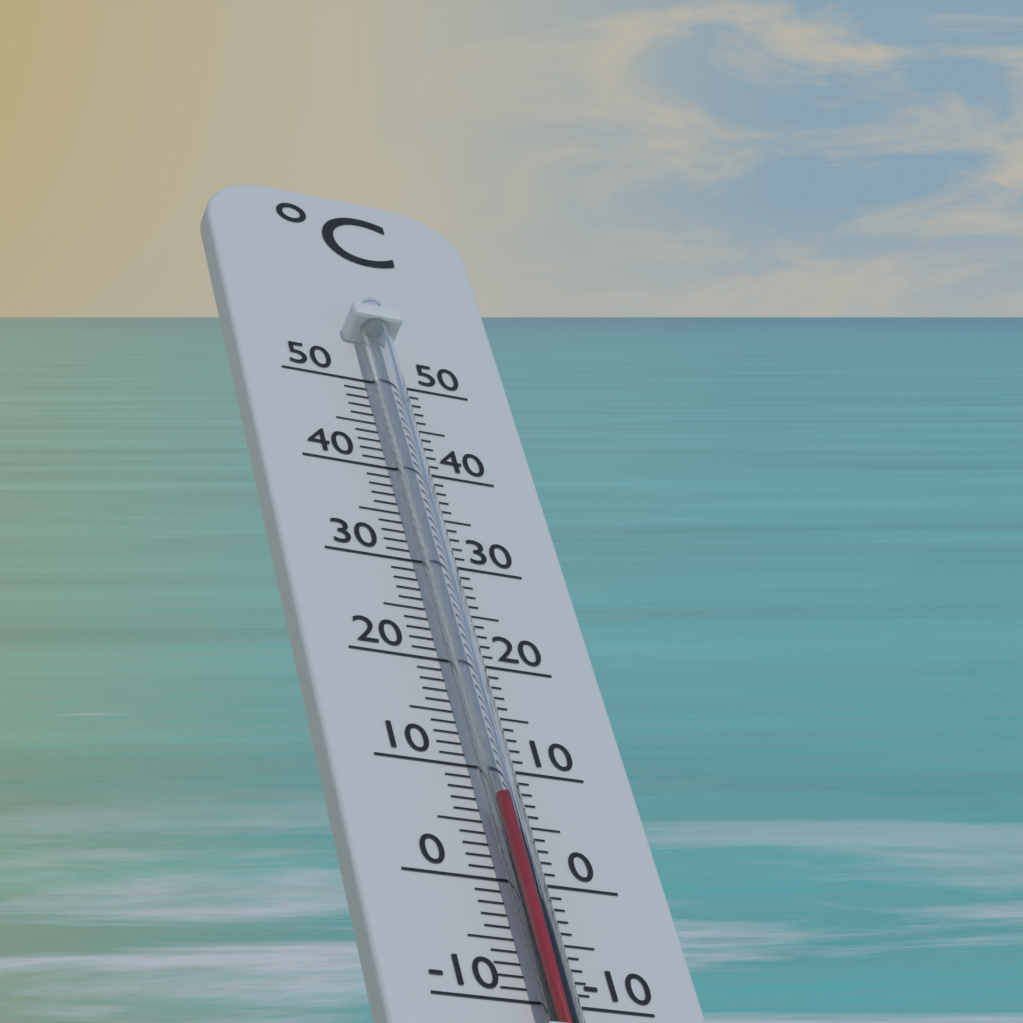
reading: 6 °C
